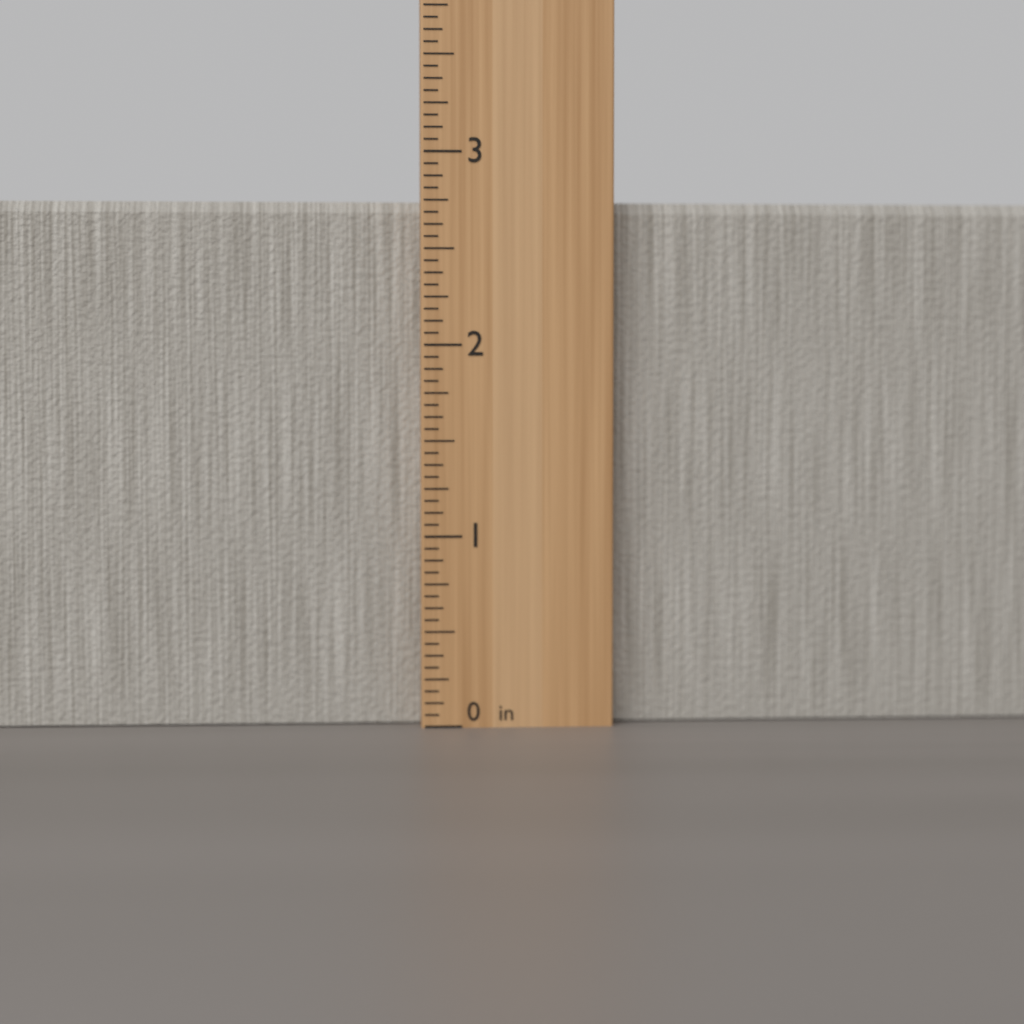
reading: 2.7500 in
